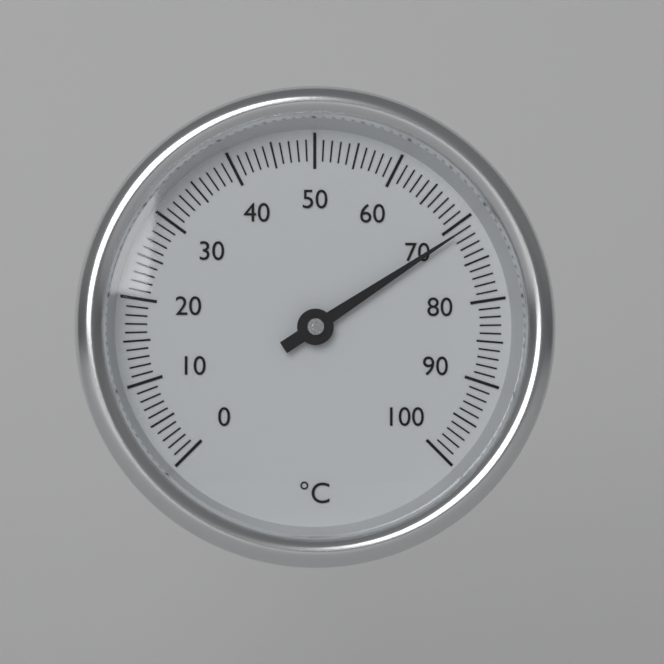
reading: 71 °C
